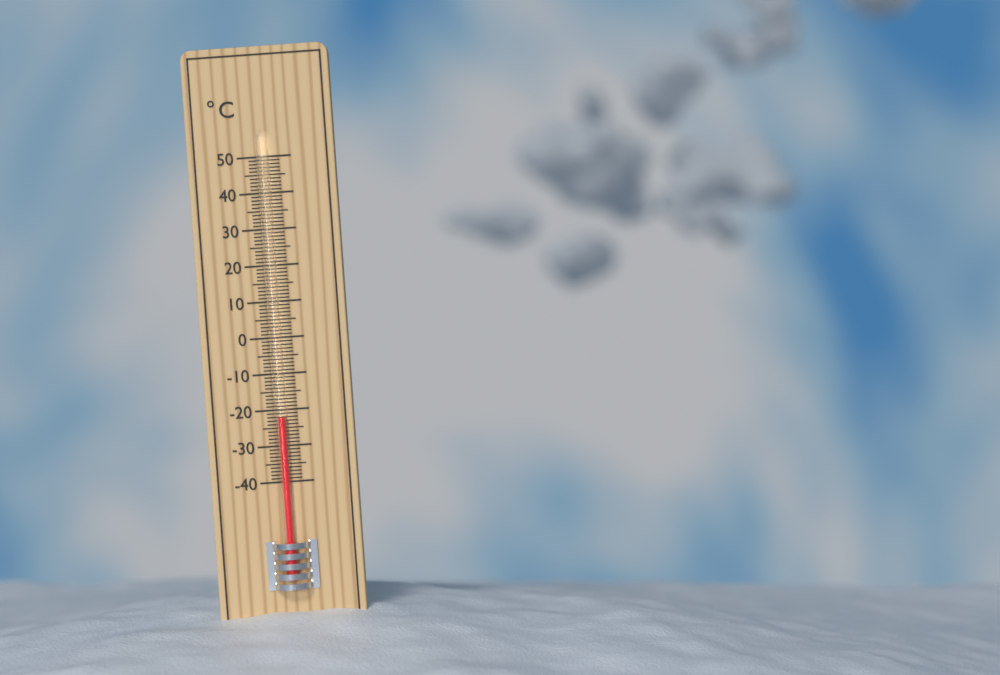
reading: -22 °C
